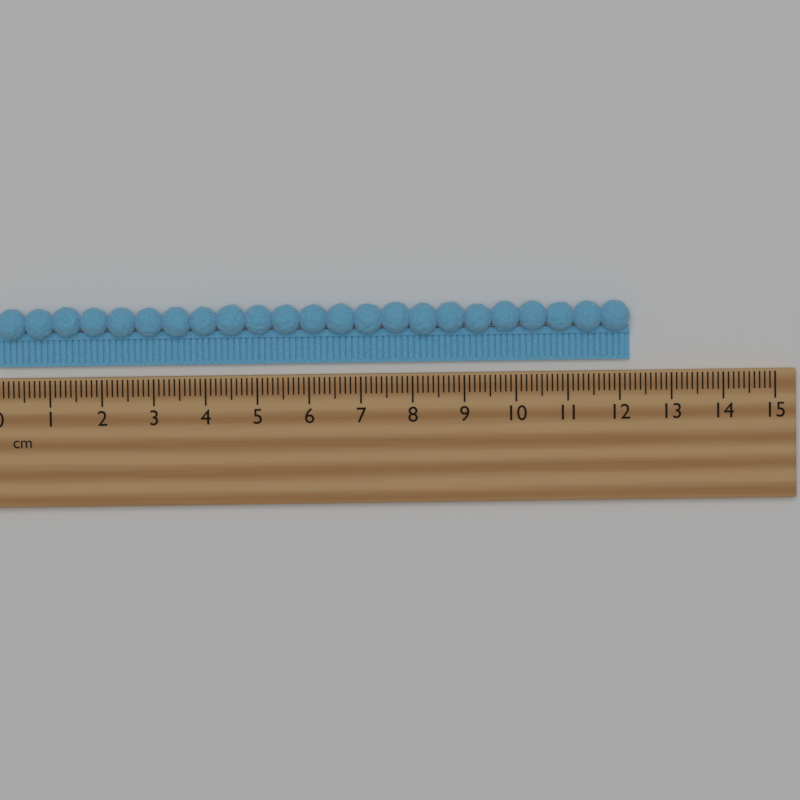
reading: 12.2 cm
